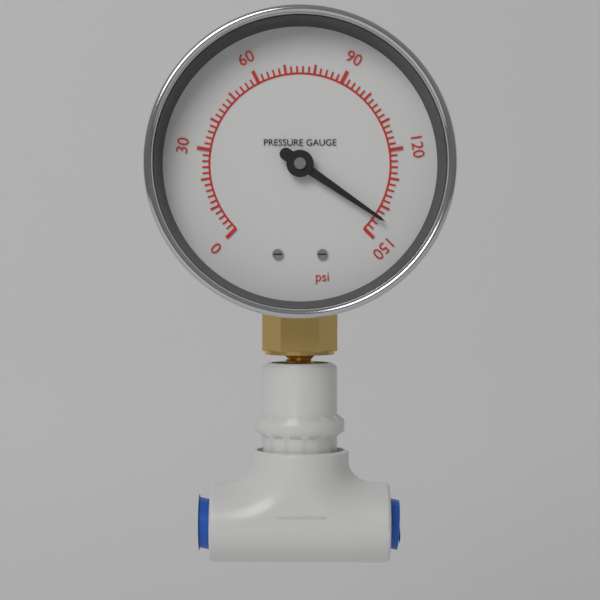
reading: 144 psi
